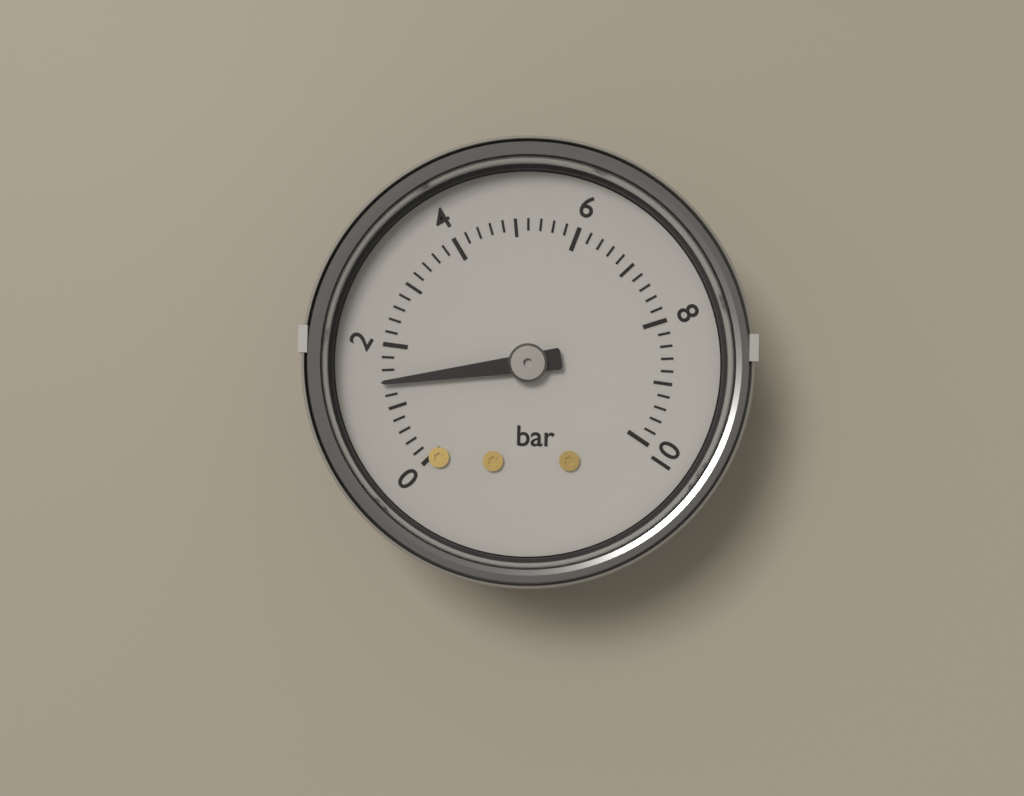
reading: 1.4 bar
